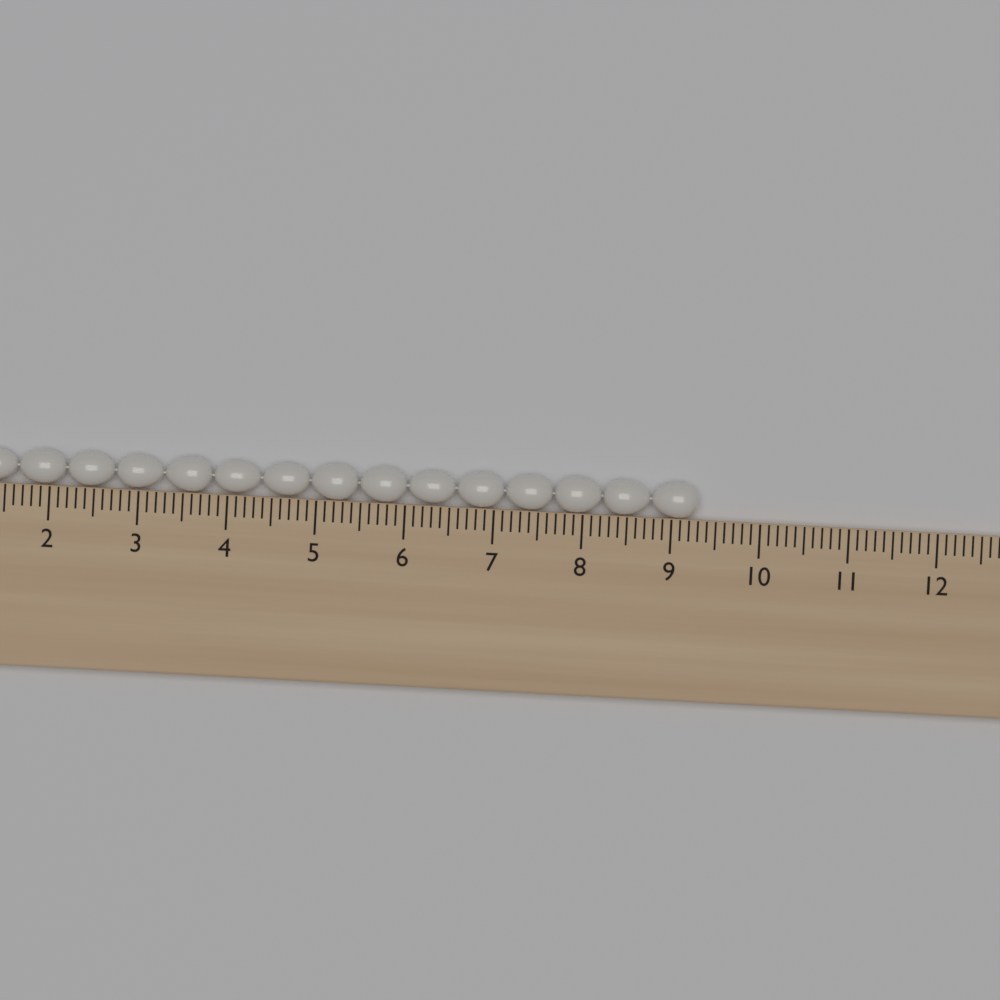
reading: 9.3 cm
